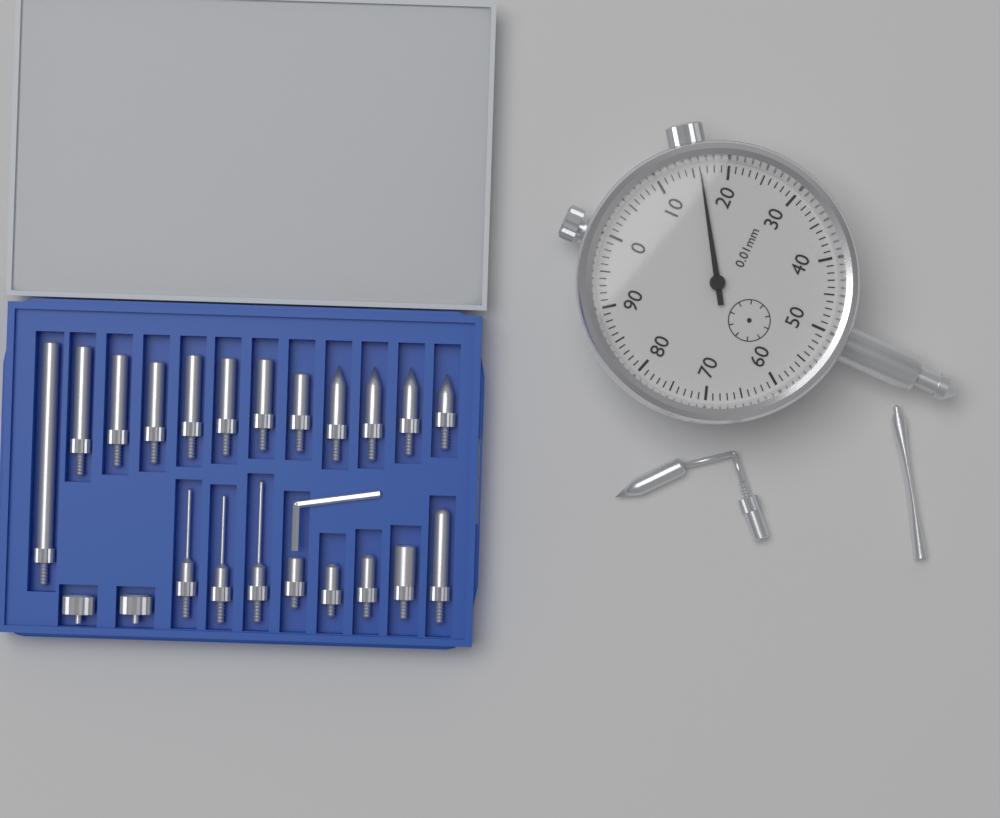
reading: 0.16 mm
